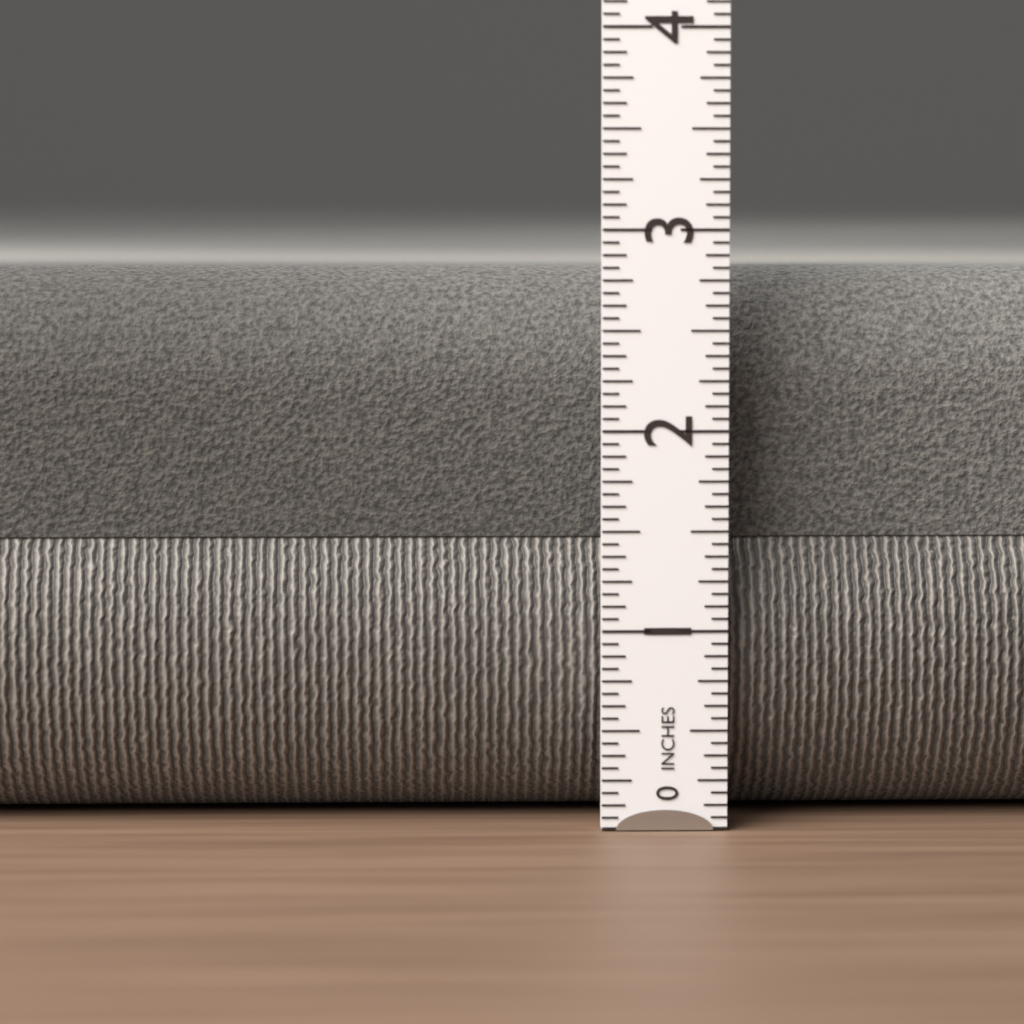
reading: 2.8125 in
